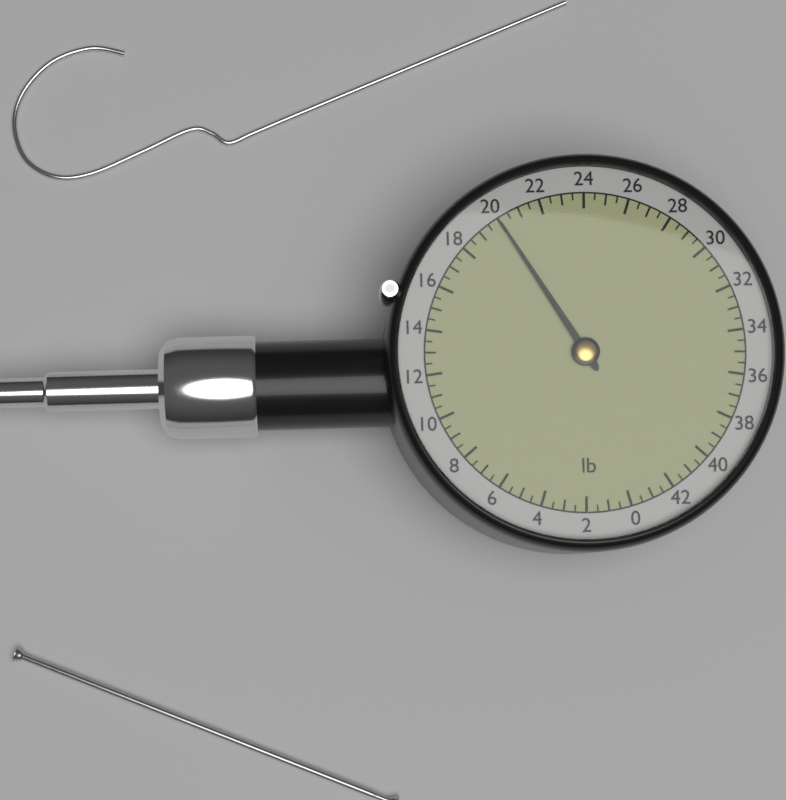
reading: 20.0 lb
